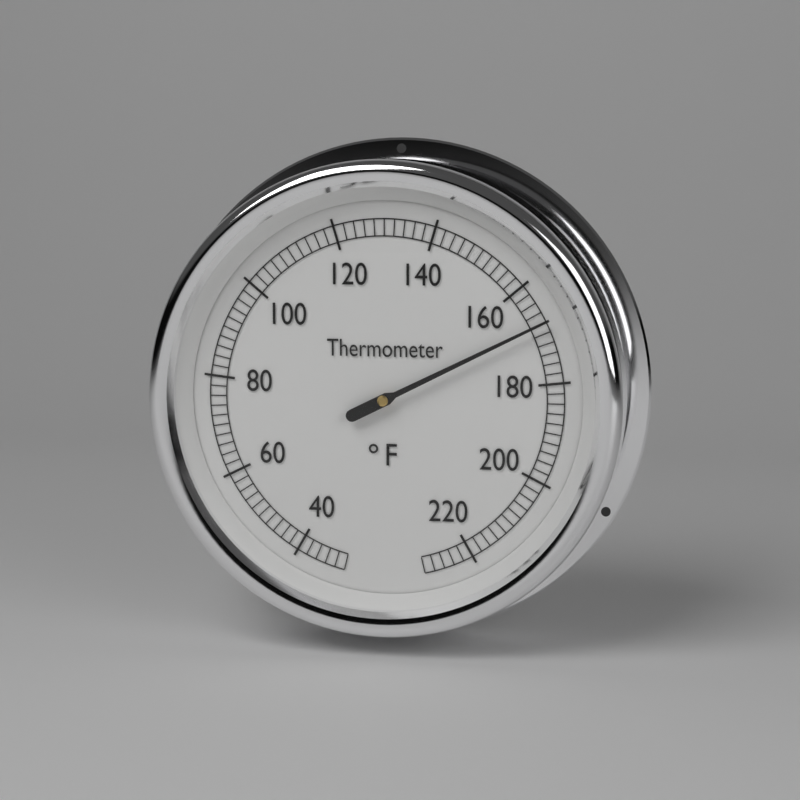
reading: 168 °F
